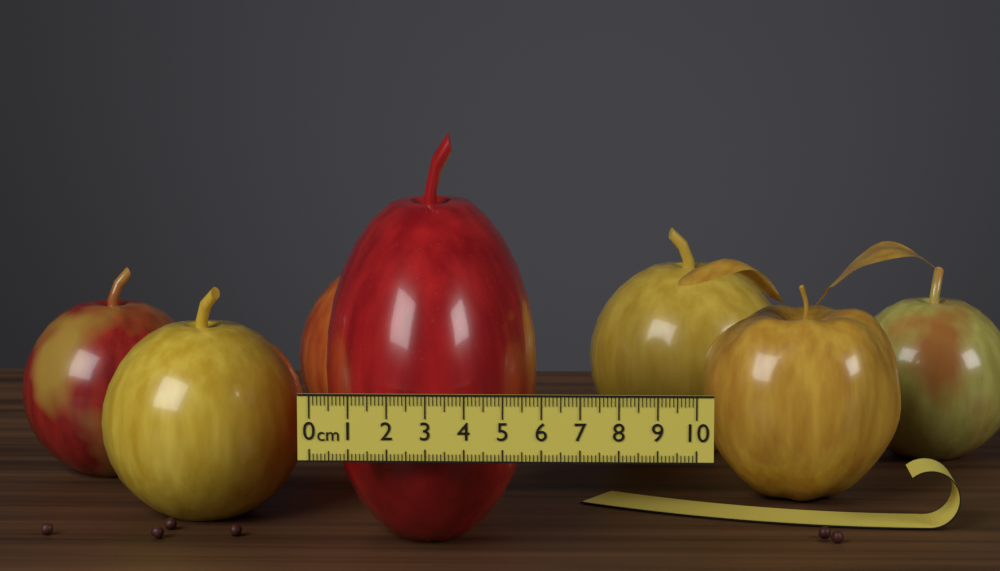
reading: 5.8 cm
